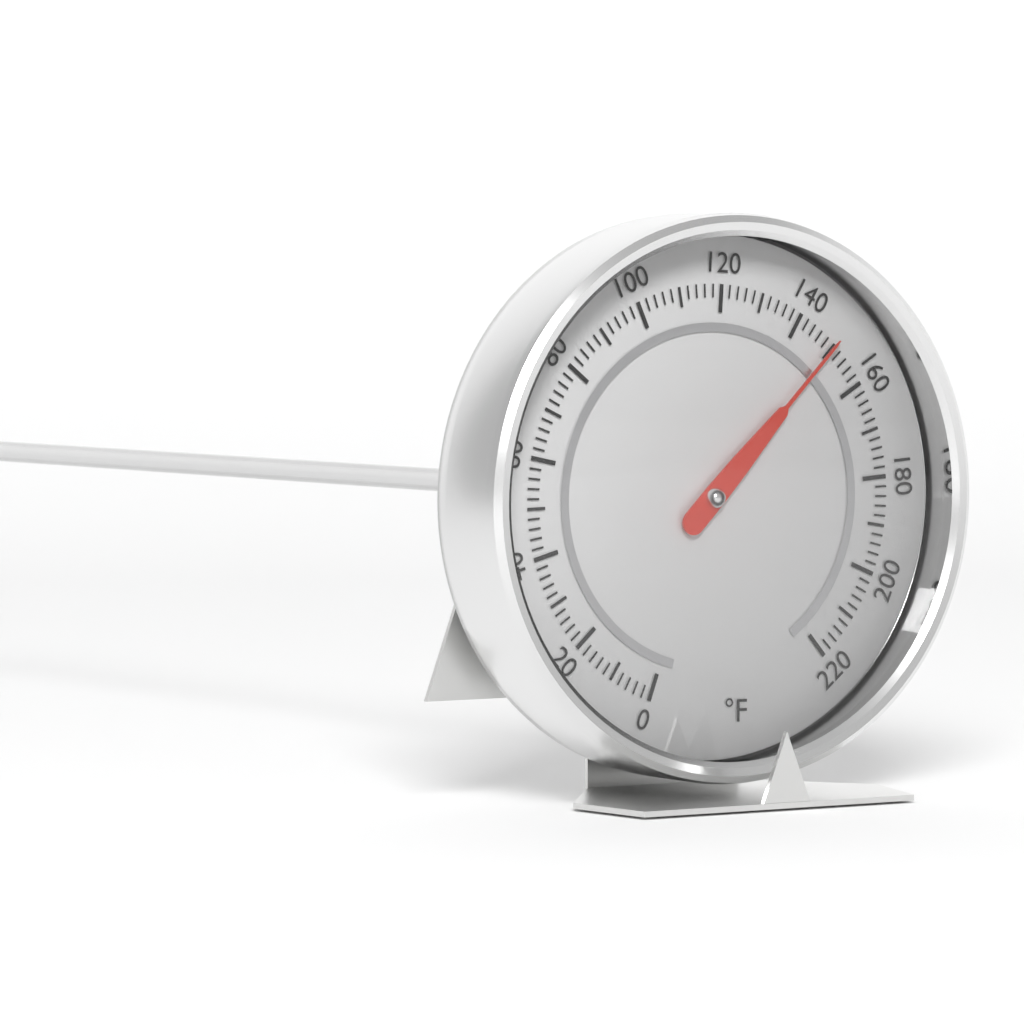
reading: 150 °F
